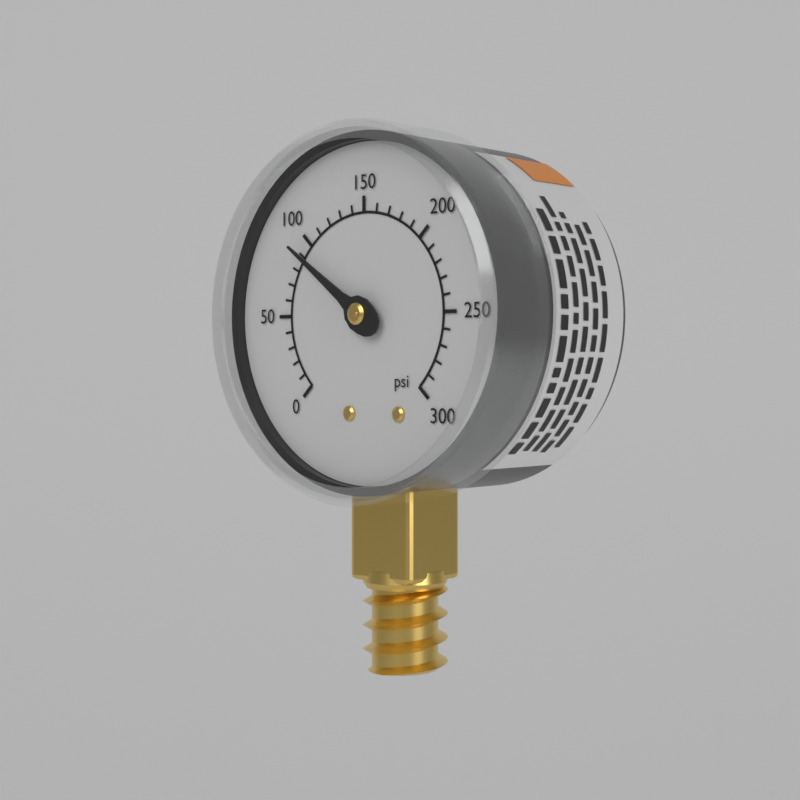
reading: 90 psi
